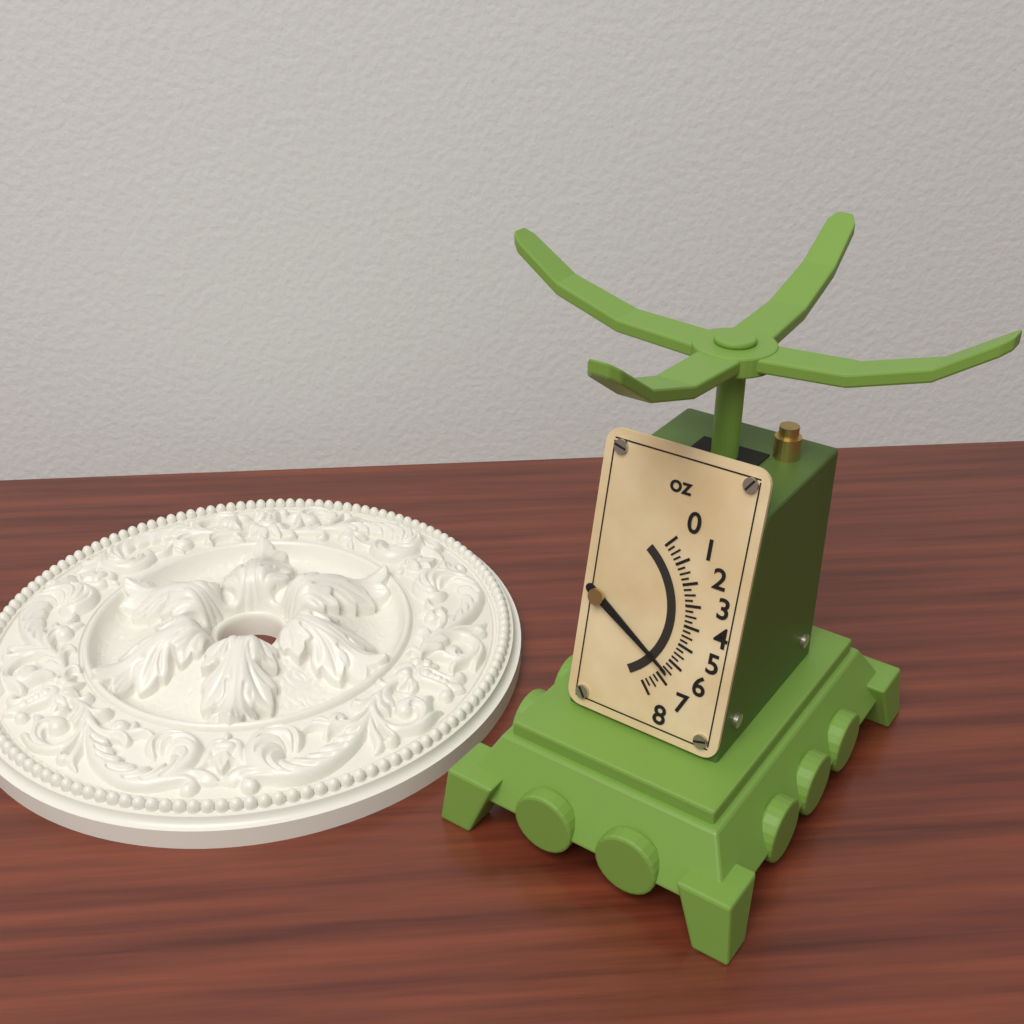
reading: 6.50 oz
